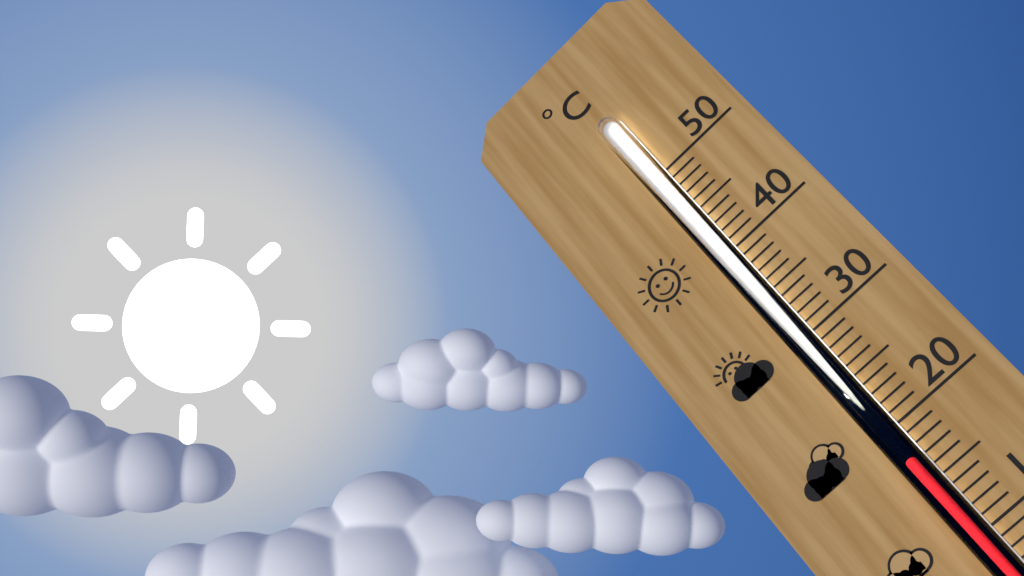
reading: 17 °C
